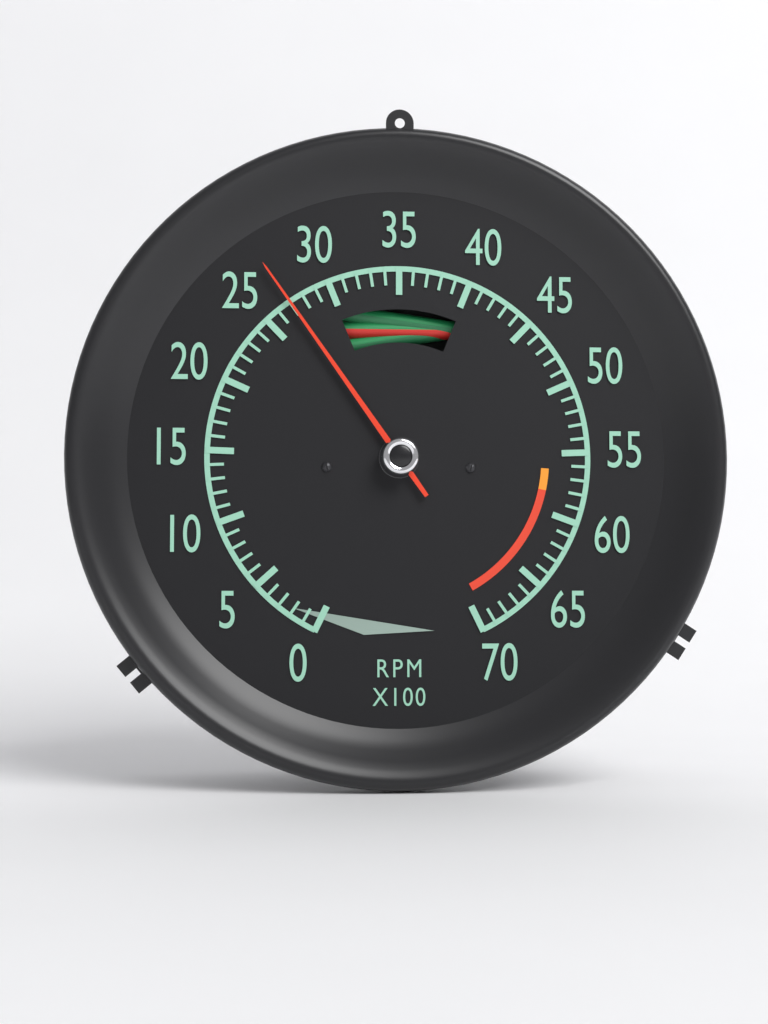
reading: 27 RPM x100
